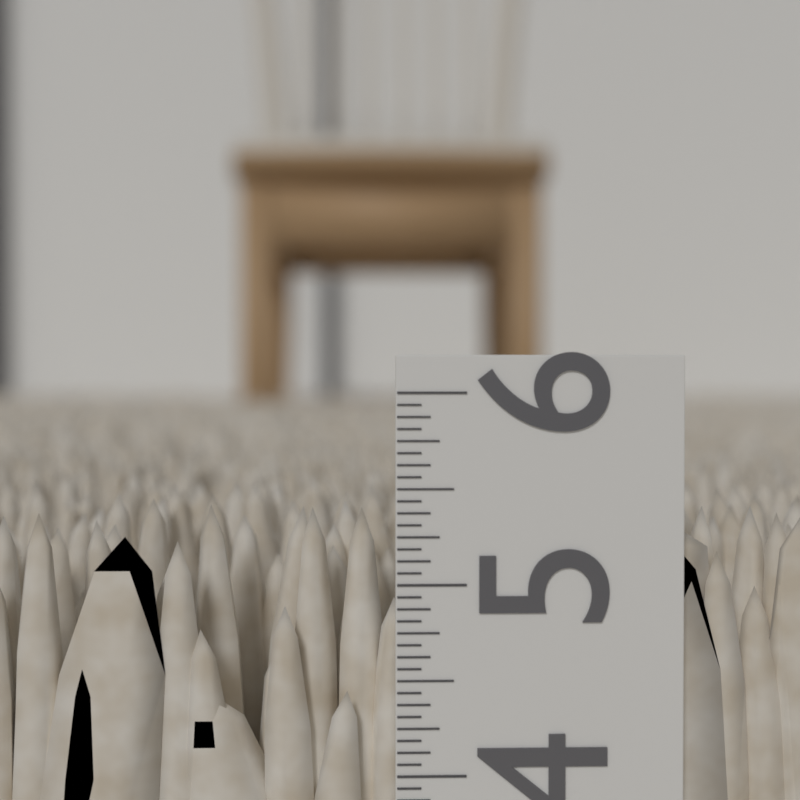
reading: 5.3750 in
